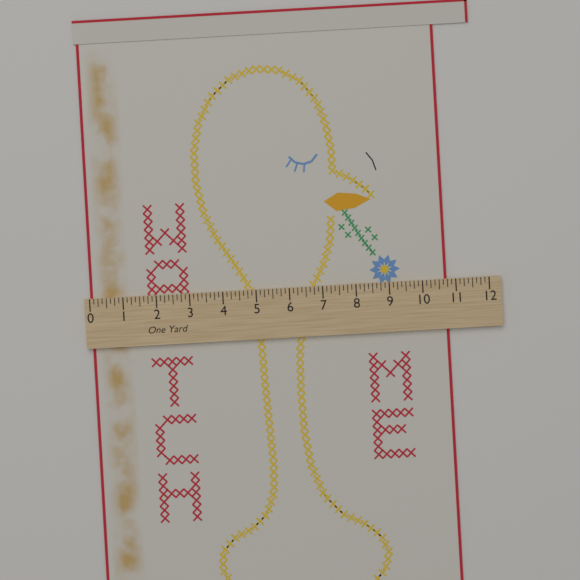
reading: 10.750 in
